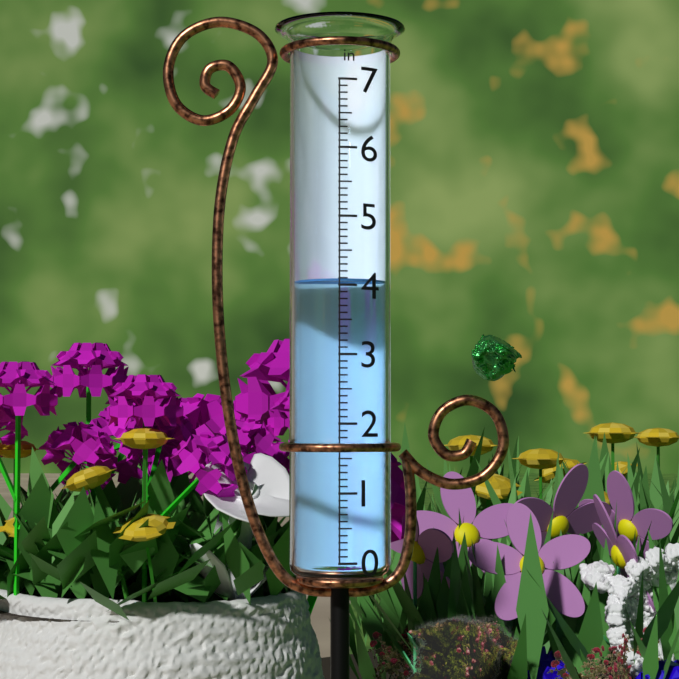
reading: 4.1 in
